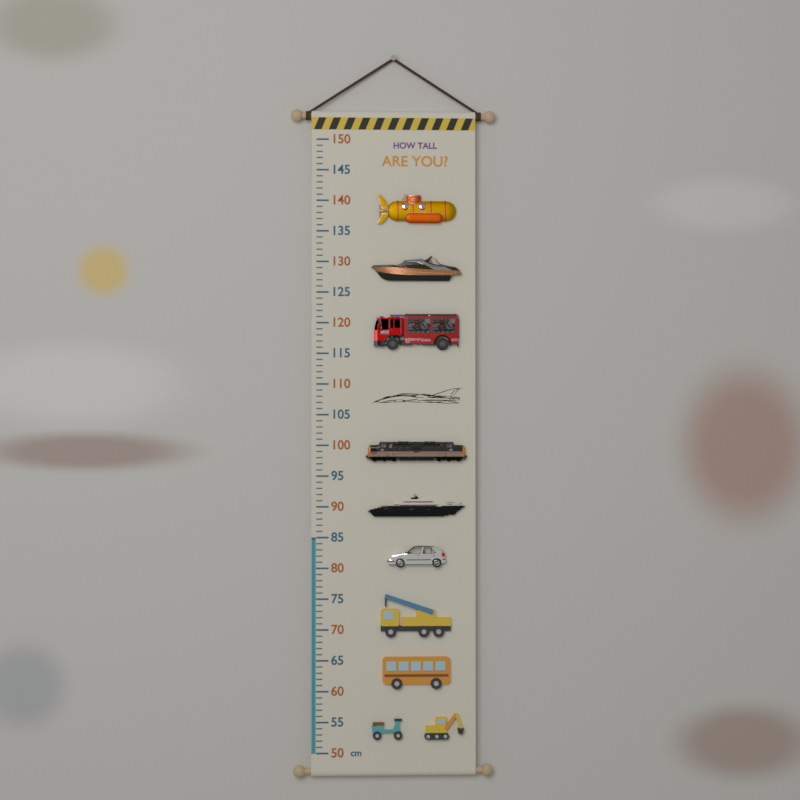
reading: 85 cm
